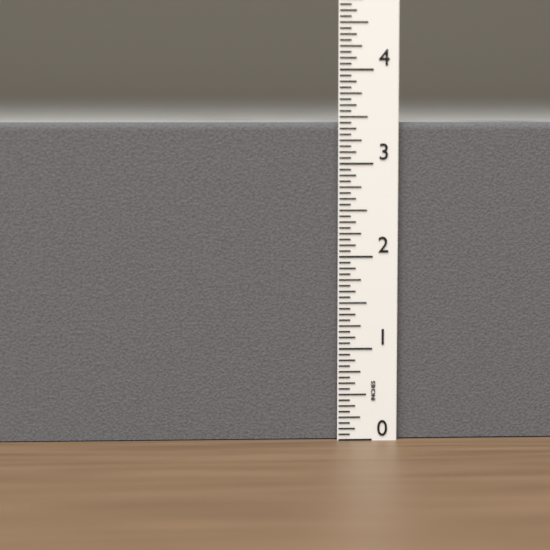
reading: 3.4375 in
